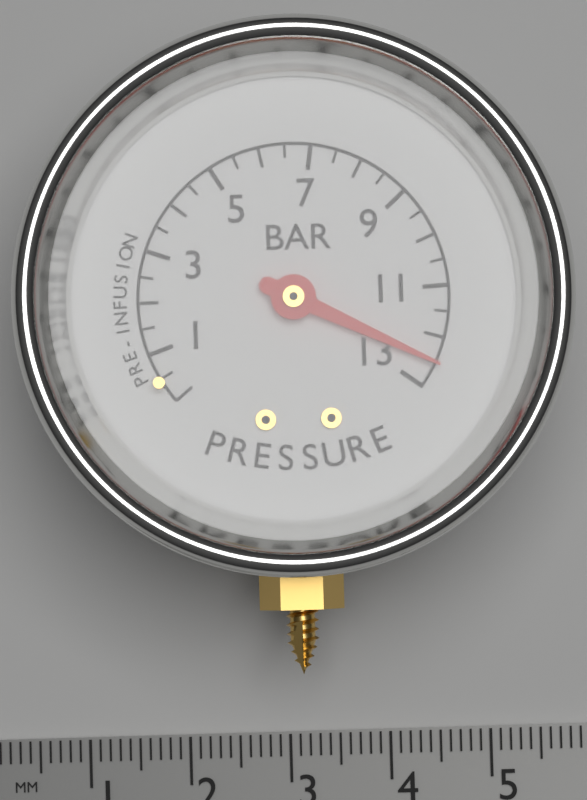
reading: 12.5 bar
